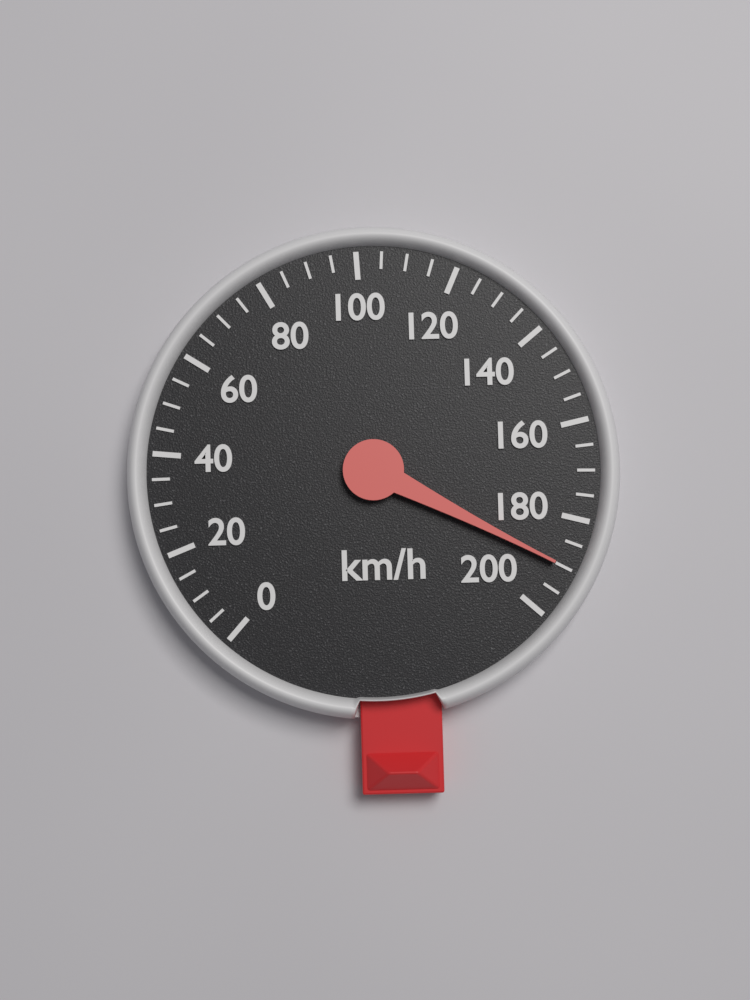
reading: 190 km/h
